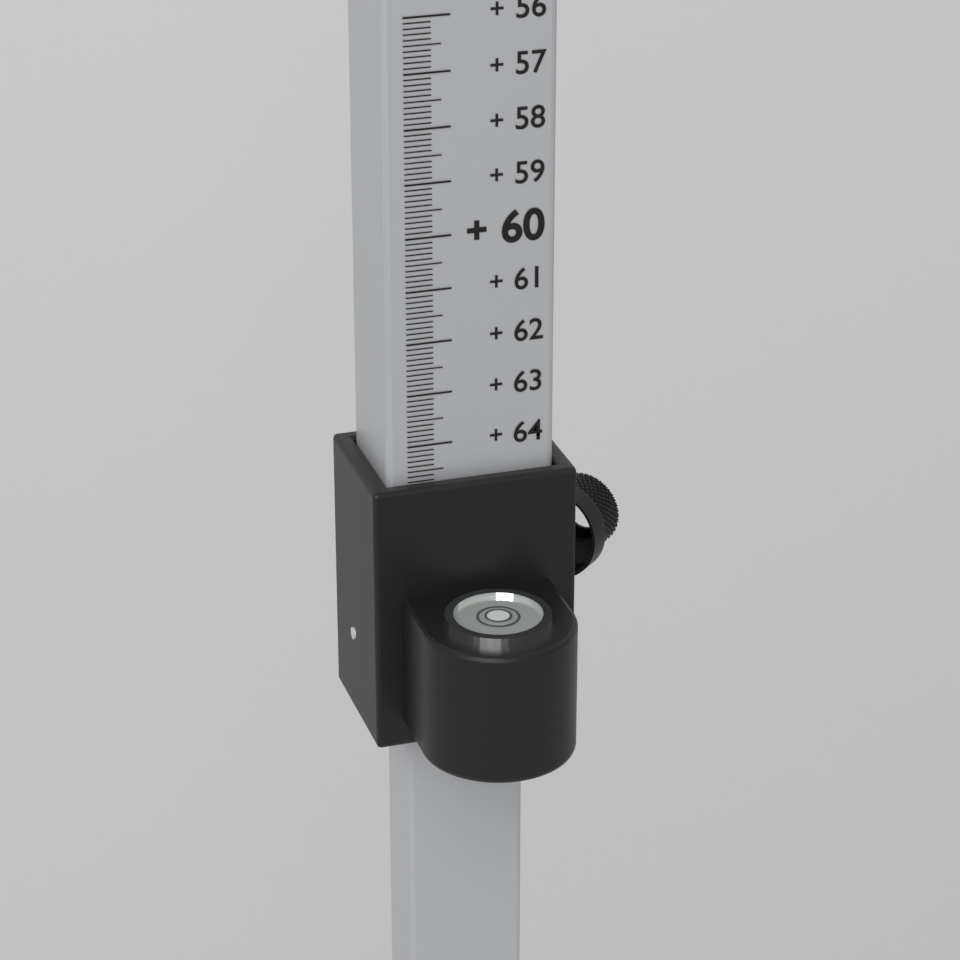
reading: 64.7 (no unit)
